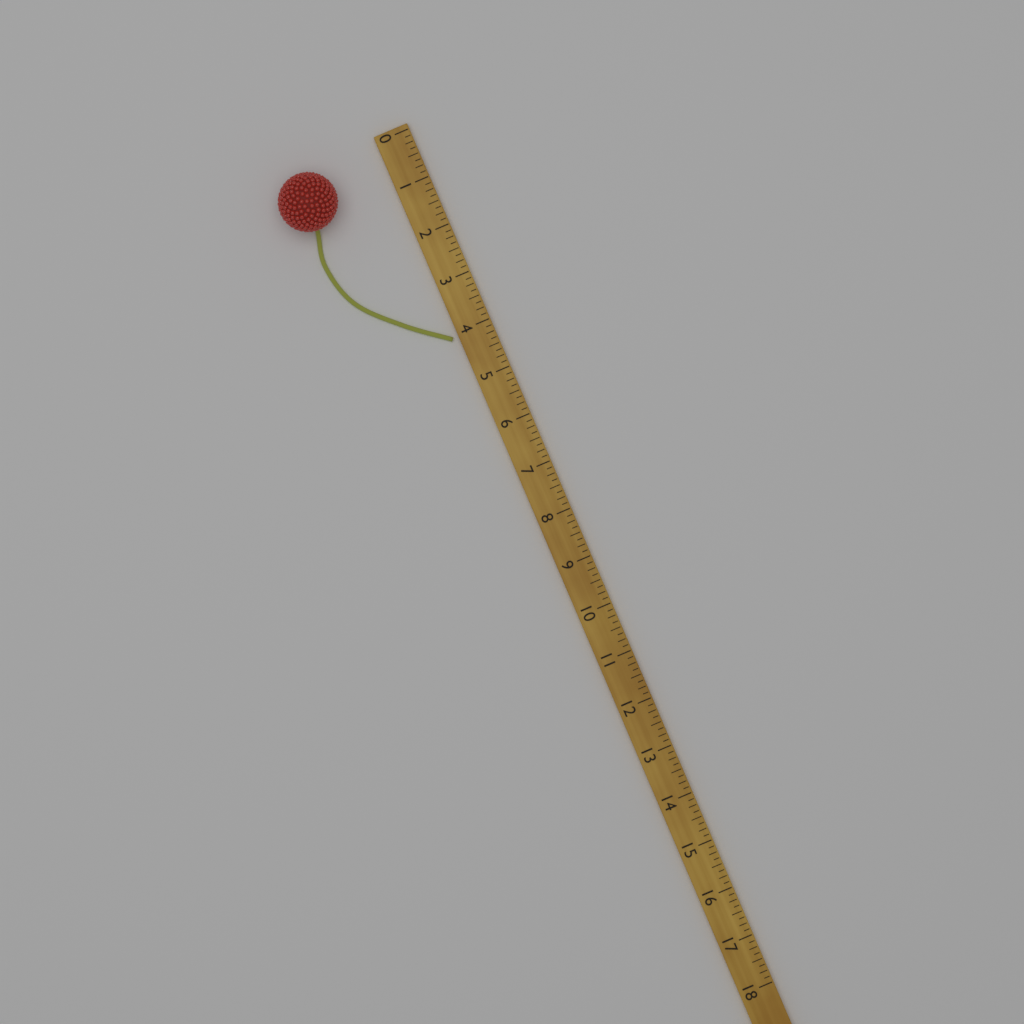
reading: 4.125 (no unit)
